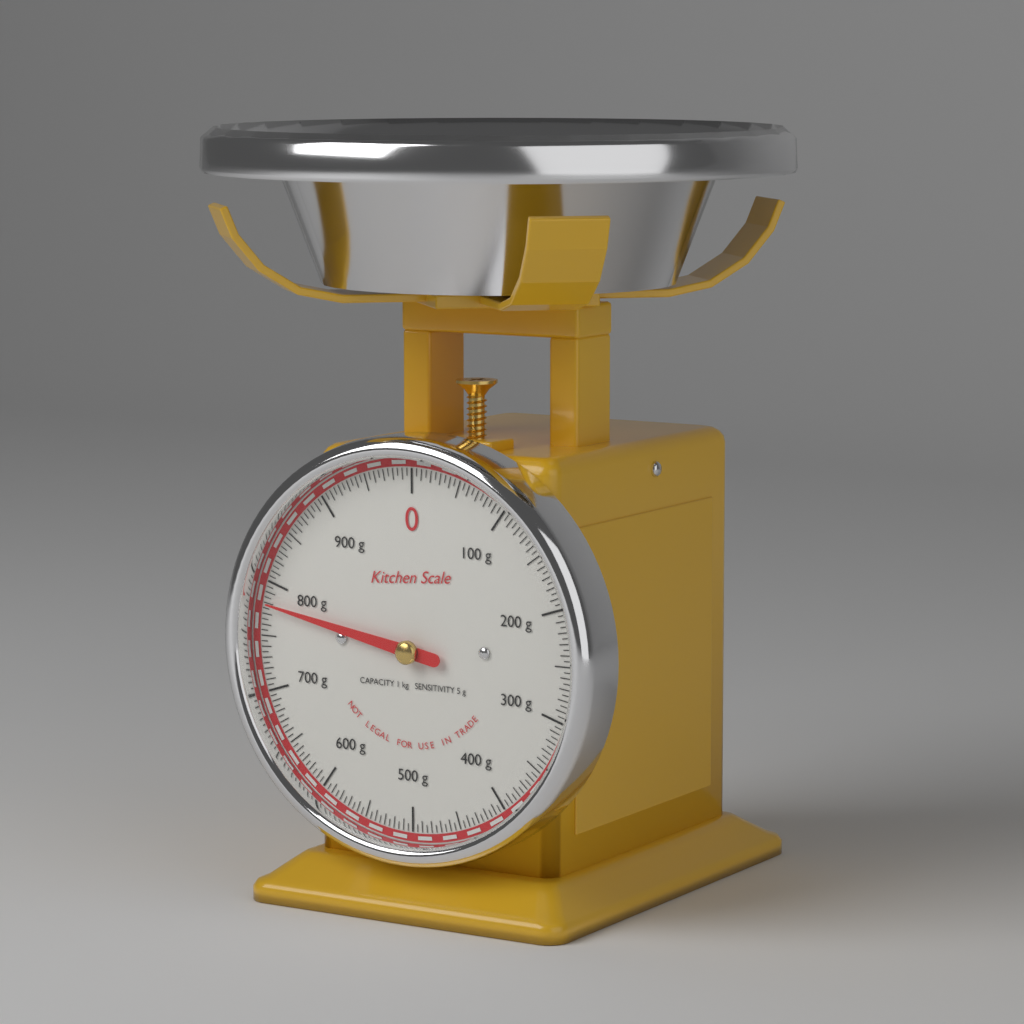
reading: 780 g
